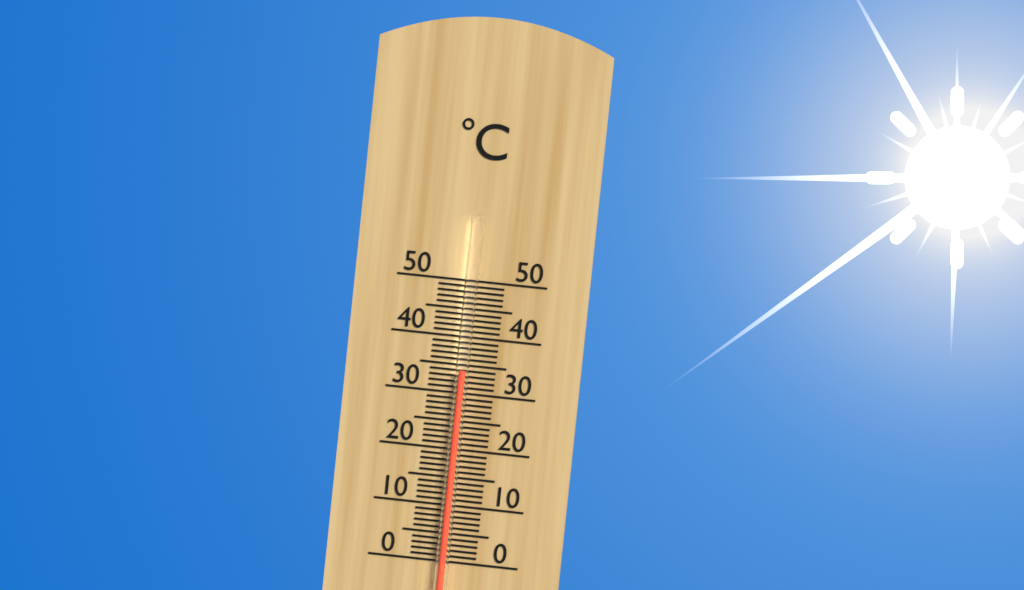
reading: 34 °C
